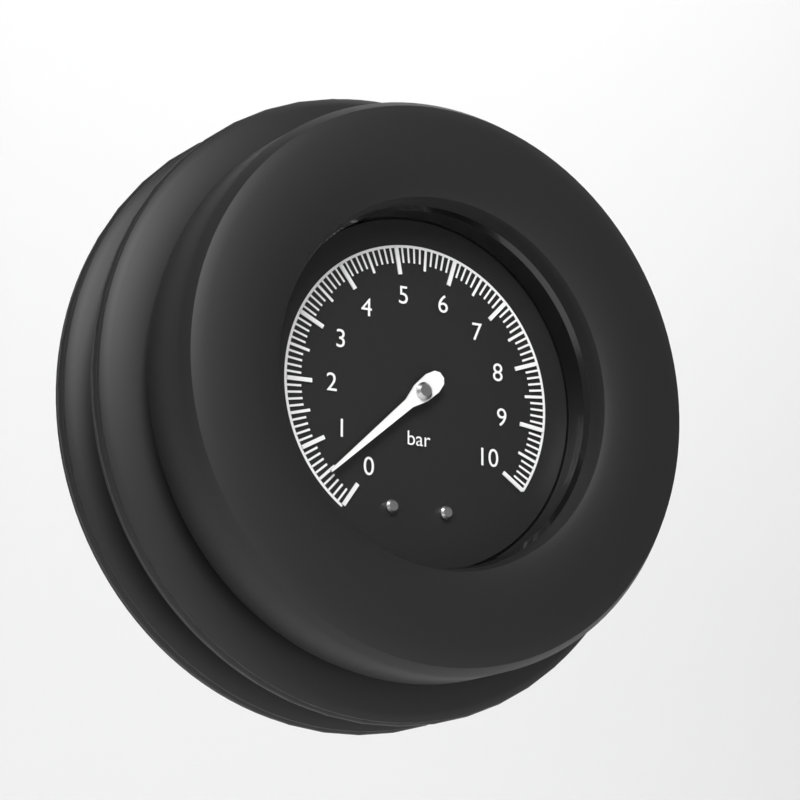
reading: 0.5 bar
